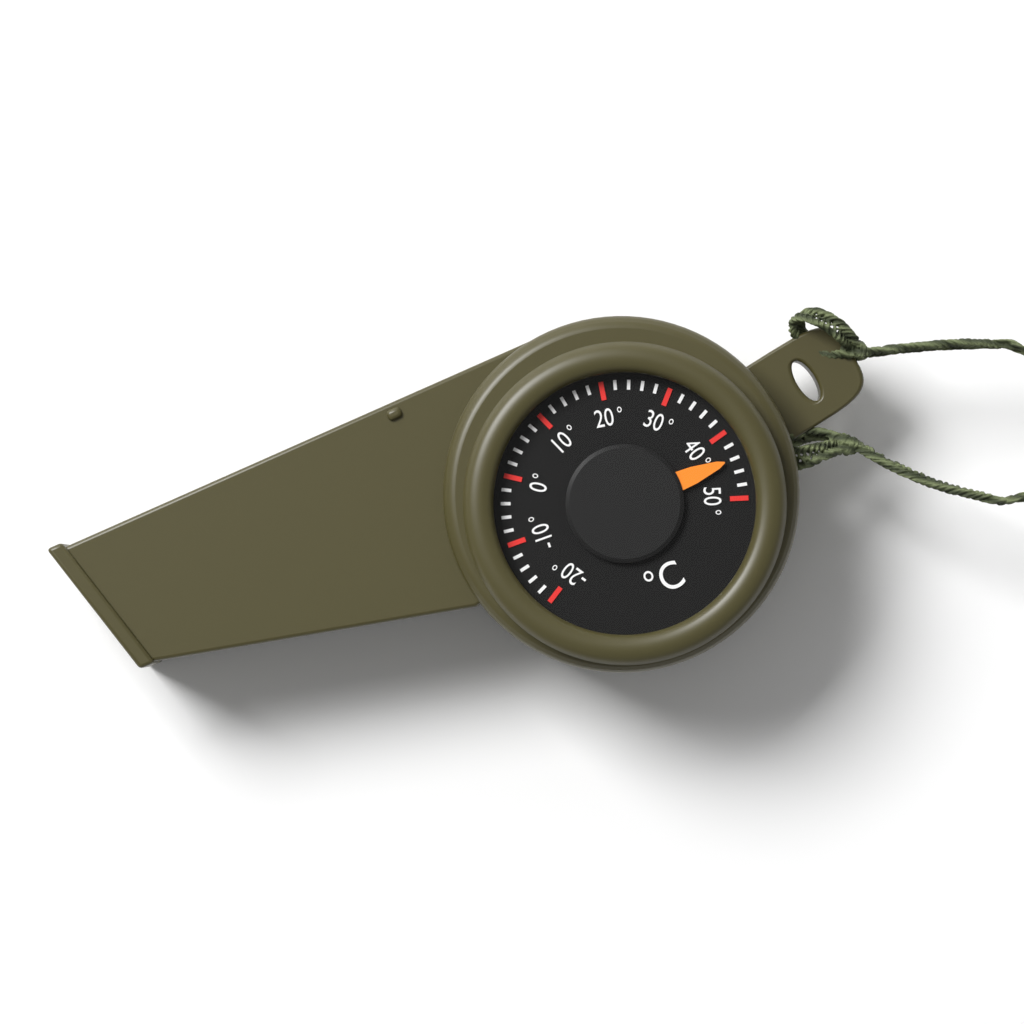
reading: 44 °C
